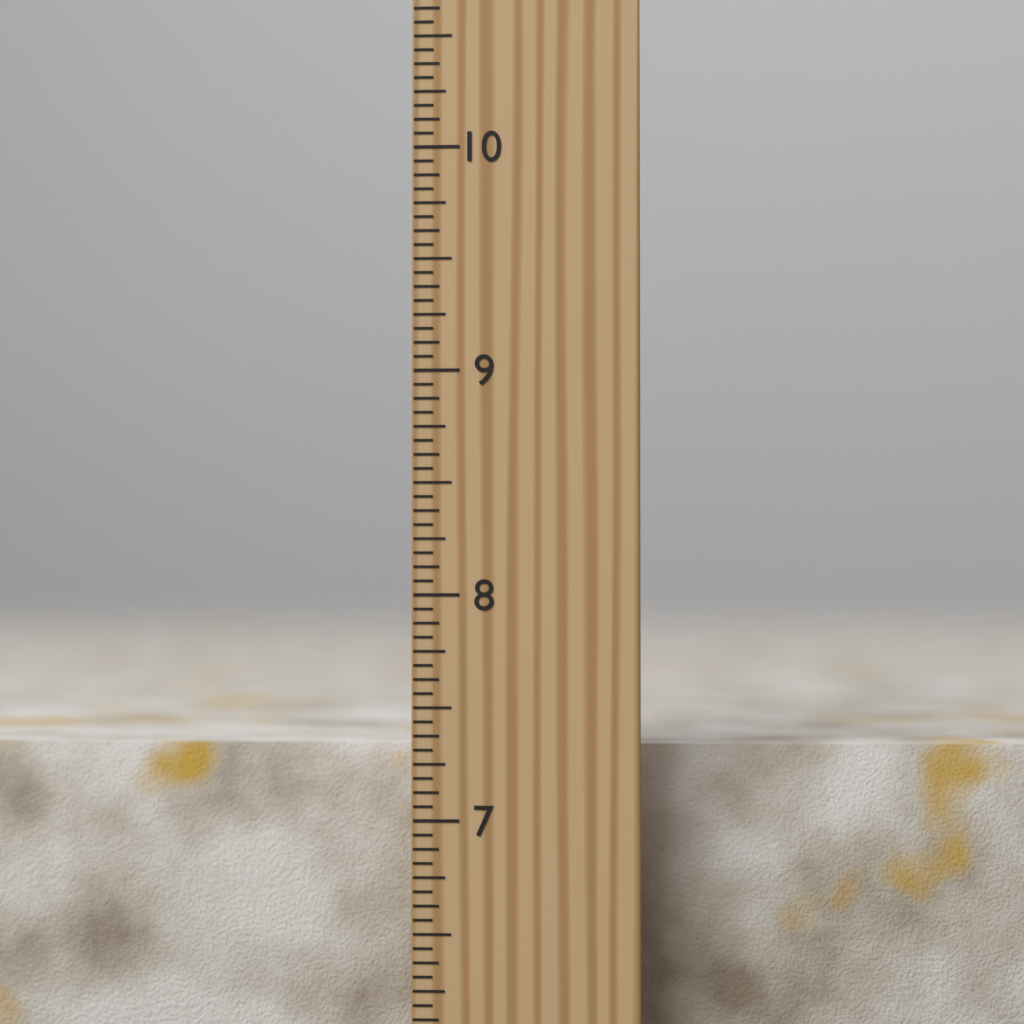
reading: 7.3125 inch
